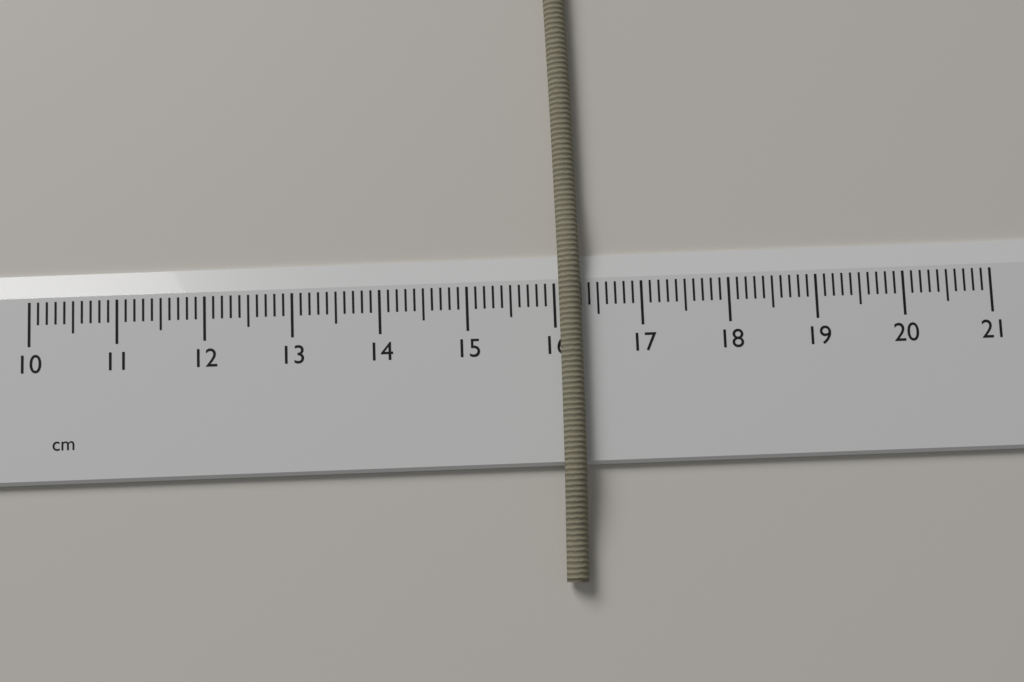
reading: 16.3 cm
